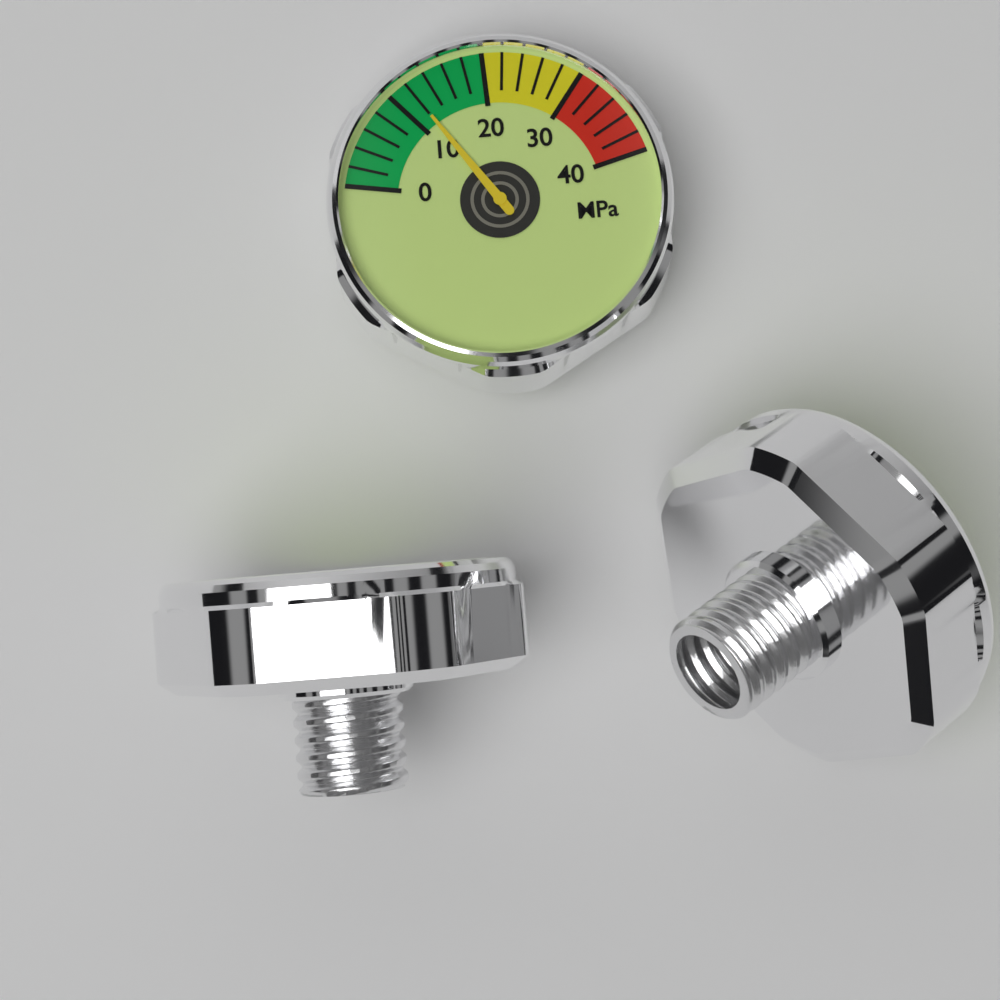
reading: 12 MPa
